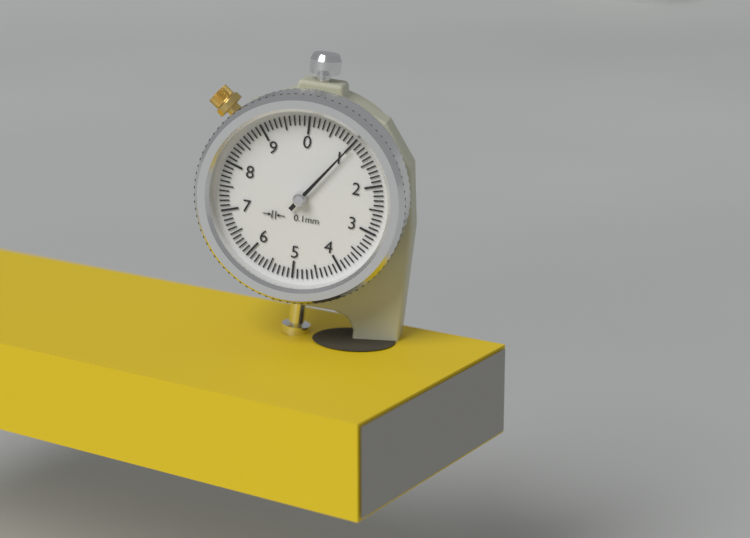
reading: 1.0 mm
